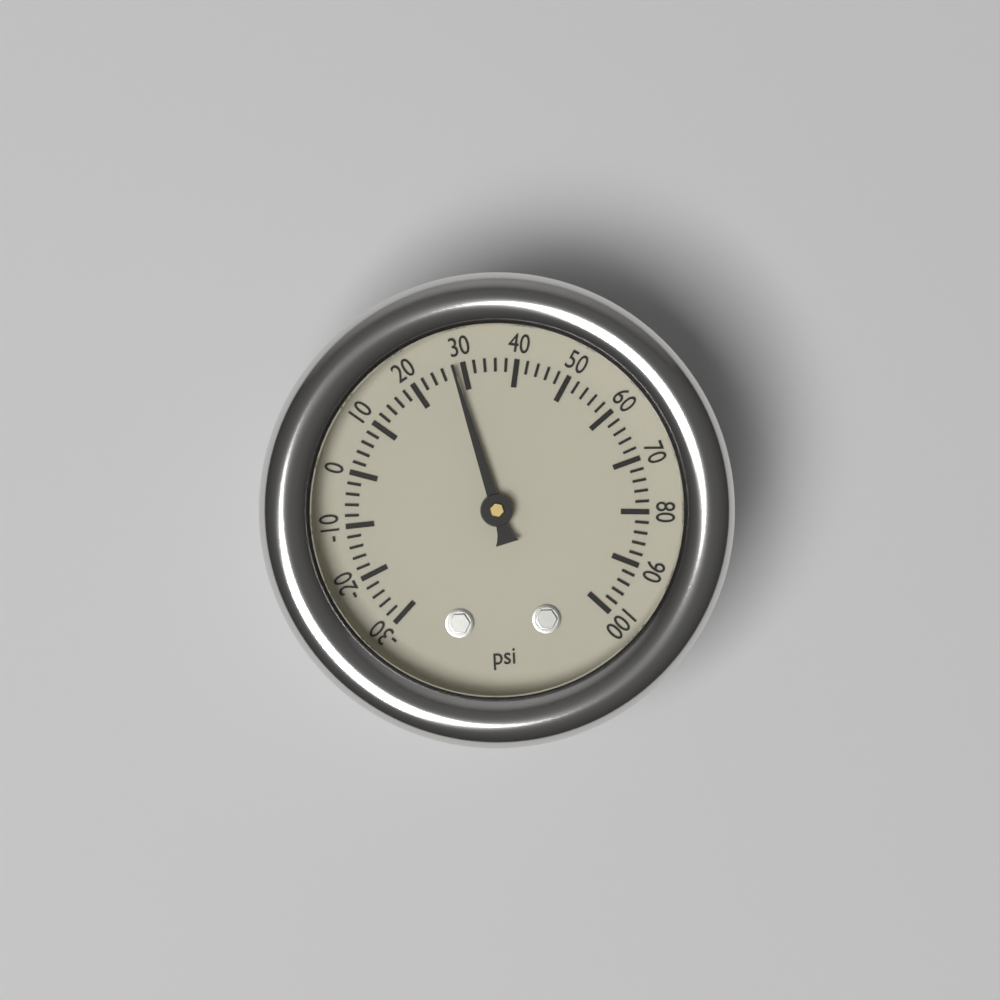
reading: 28 psi
